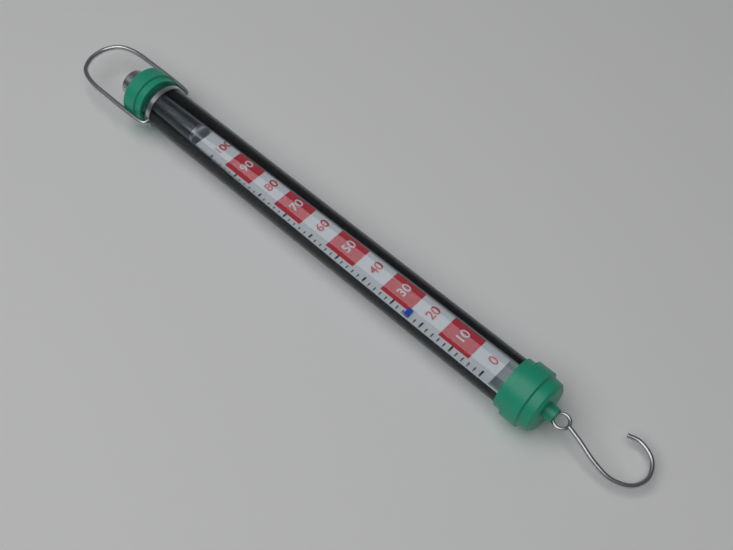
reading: 24 (no unit)
